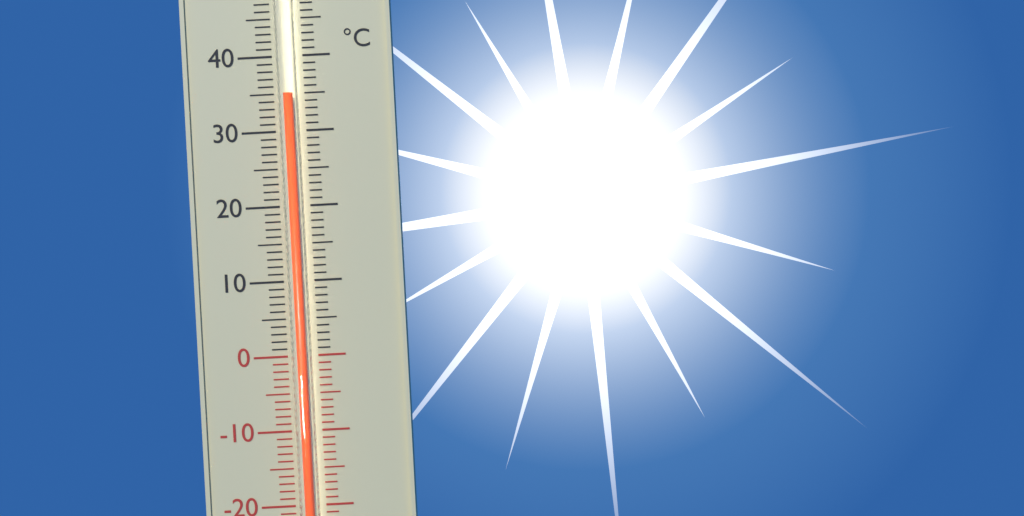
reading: 35 °C
